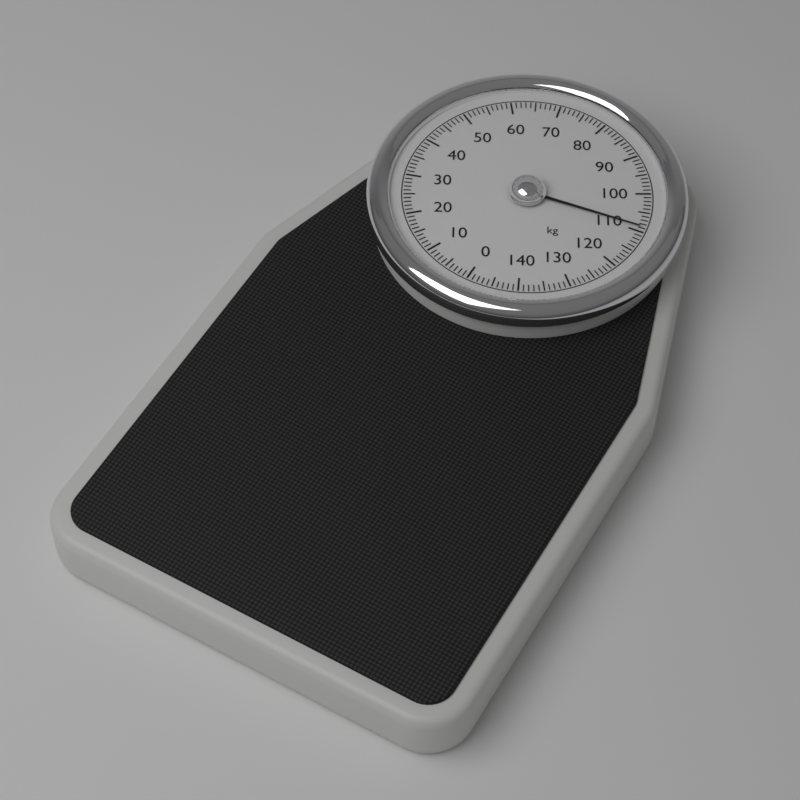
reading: 109 kg
